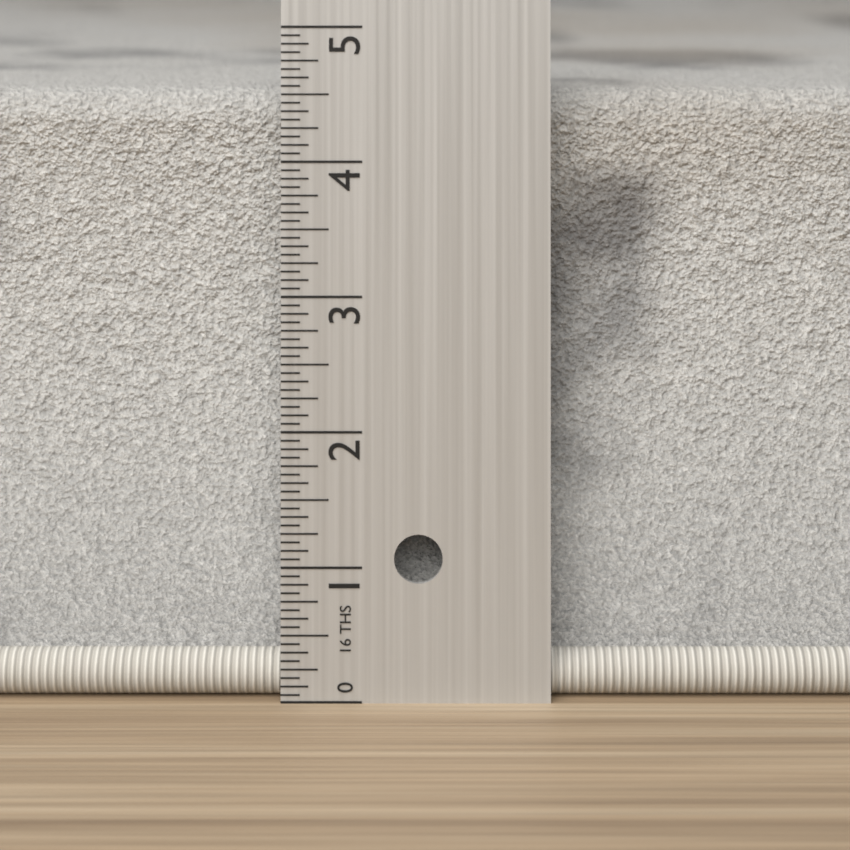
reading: 4.5000 in
